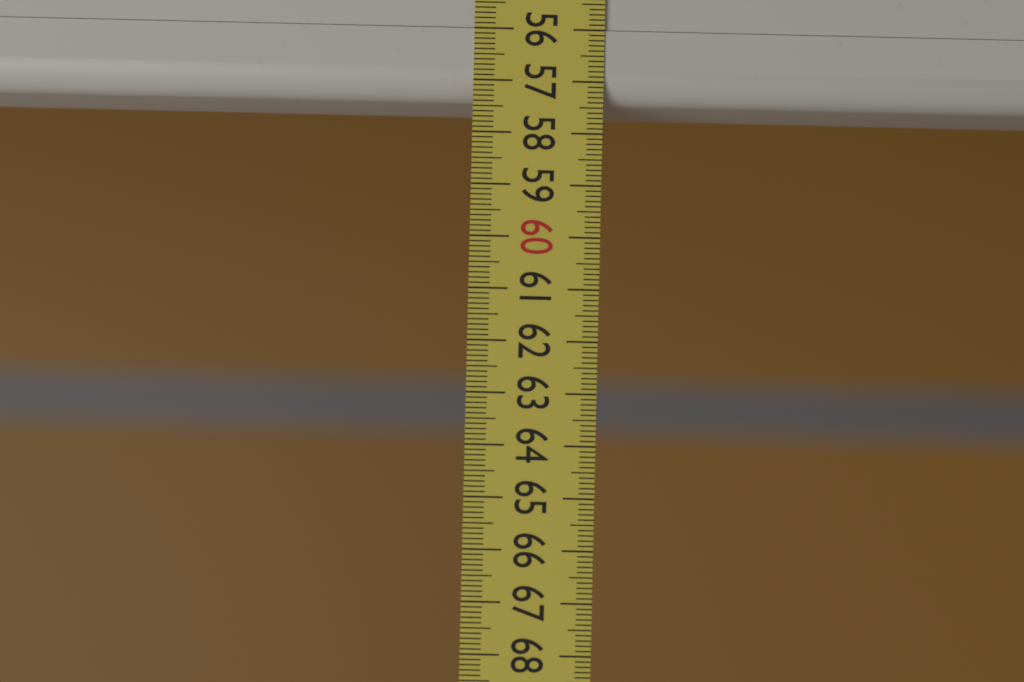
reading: 57.4 (no unit)
